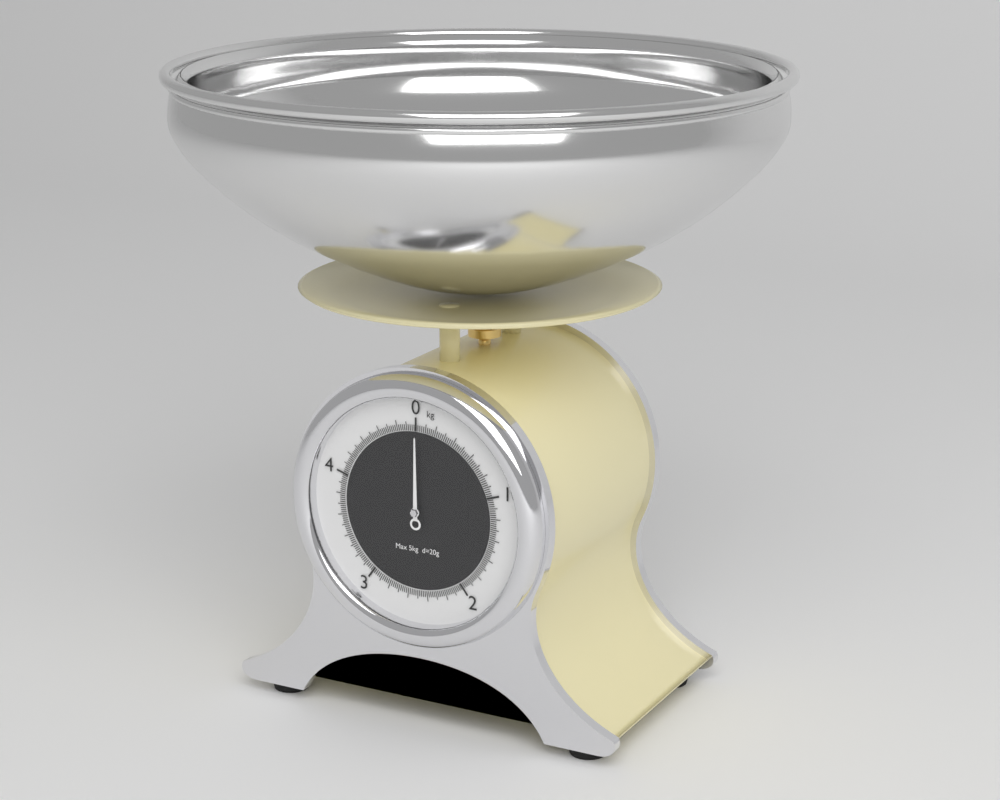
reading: 0.00 kg
